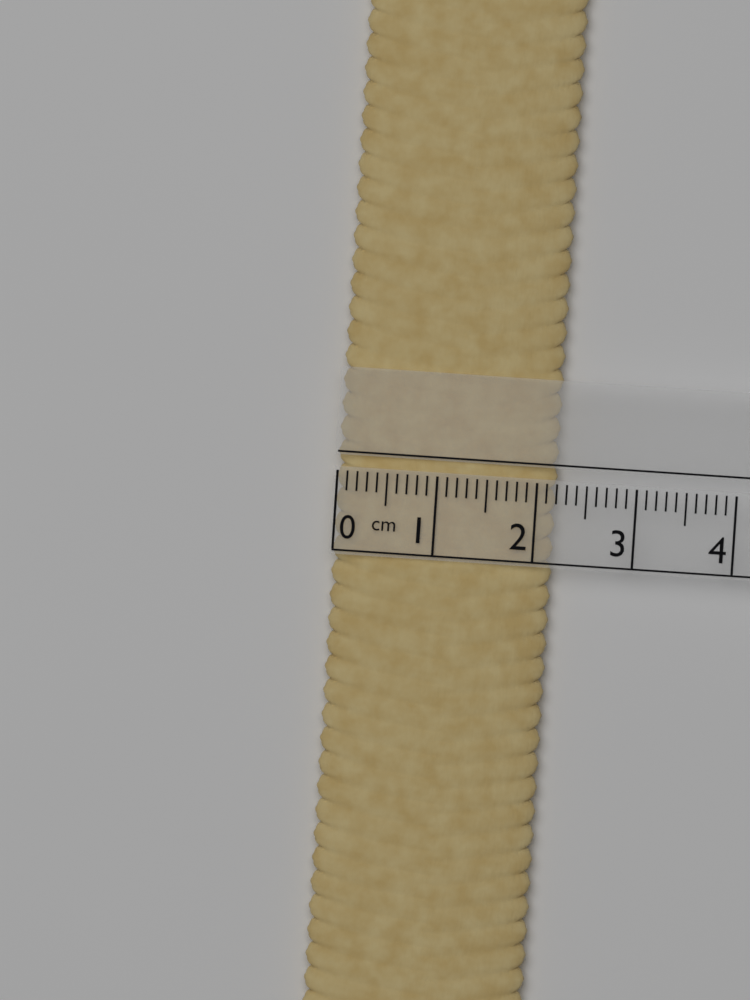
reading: 2.2 cm
